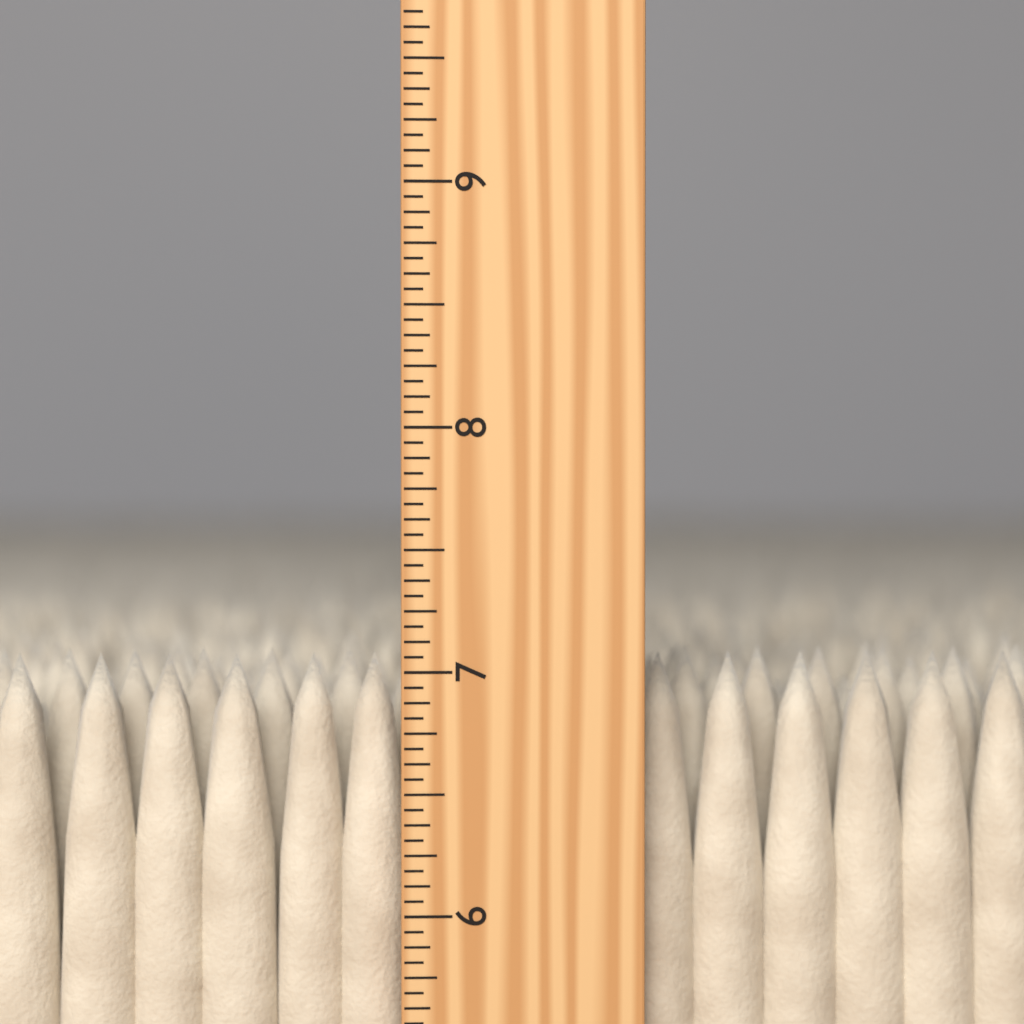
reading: 7.0625 inch
